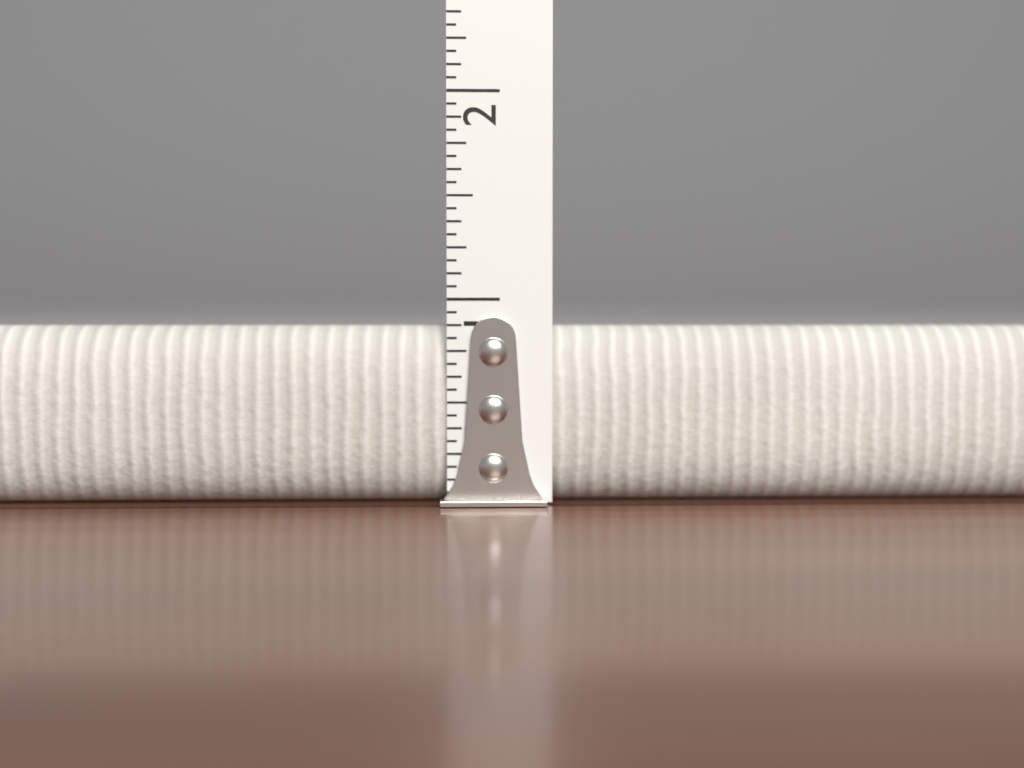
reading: 0.8750 in
